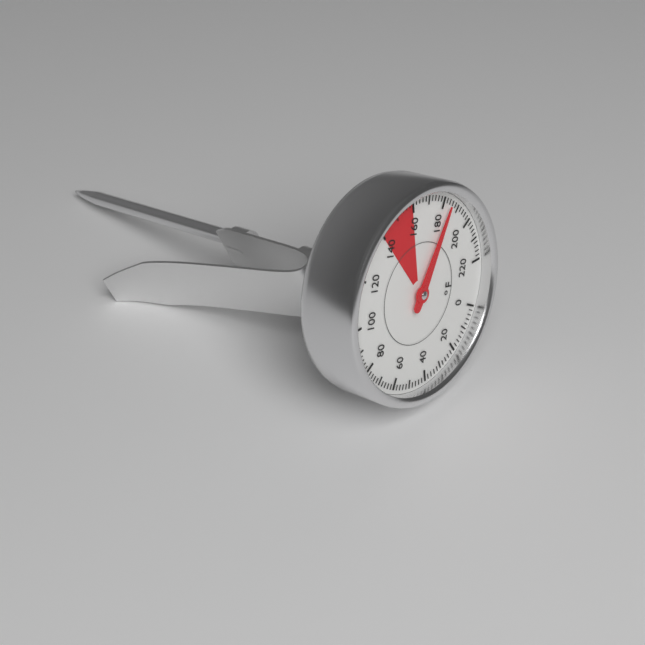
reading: 184 °F
